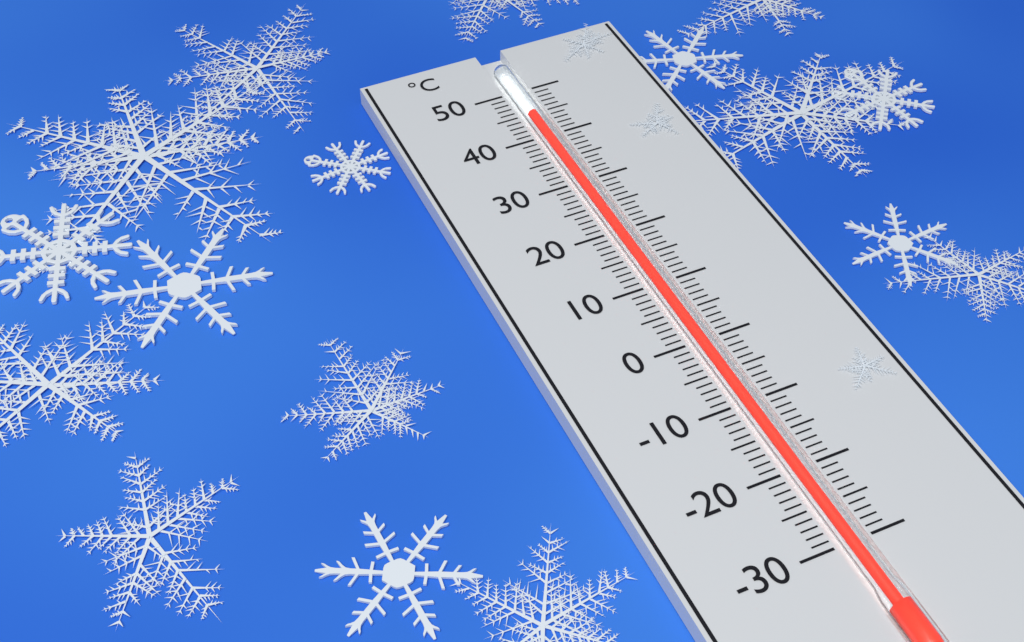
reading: 45 °C
